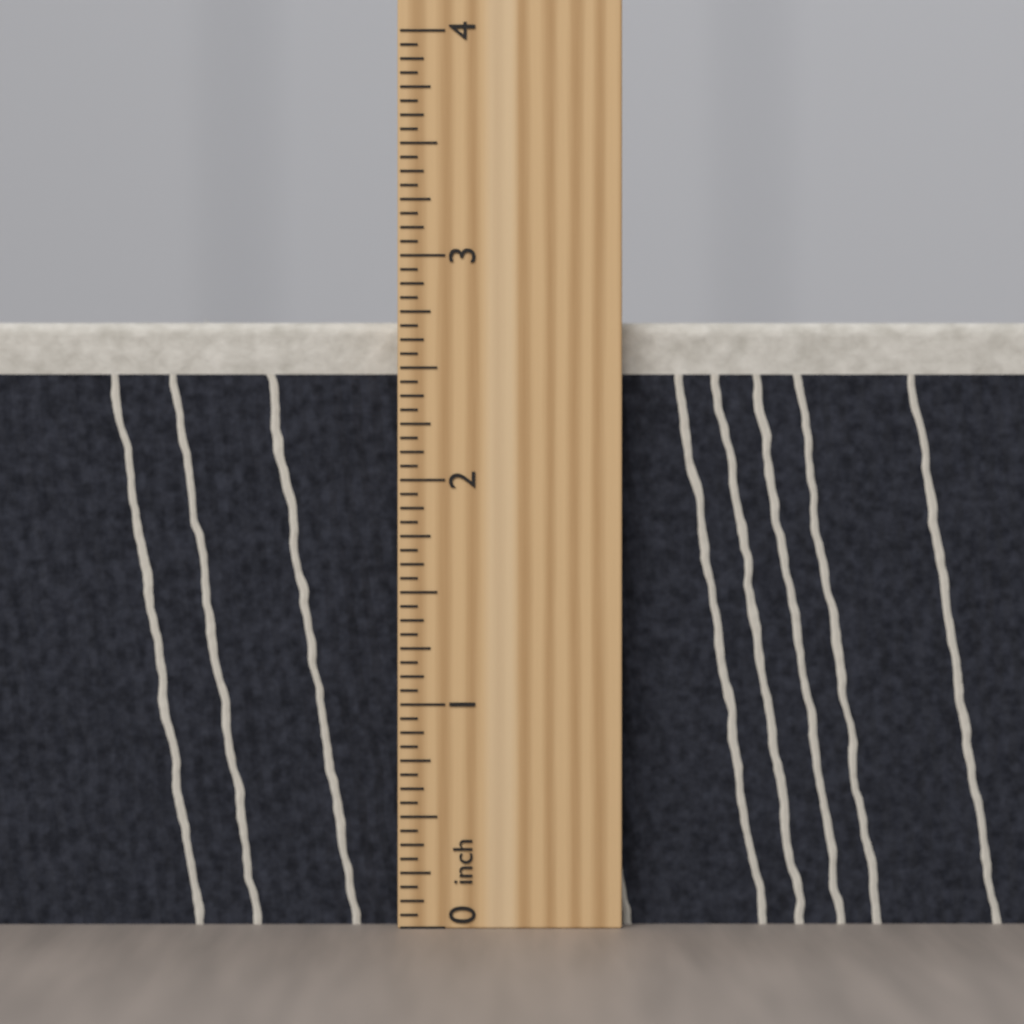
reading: 2.7500 inch
